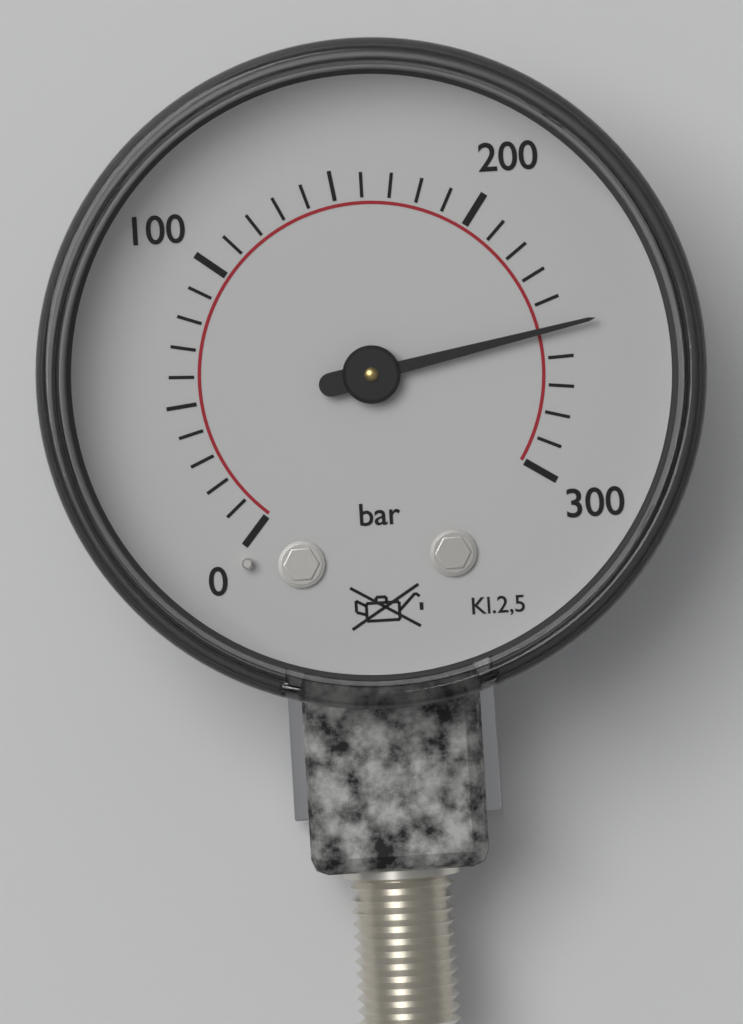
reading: 250 bar
